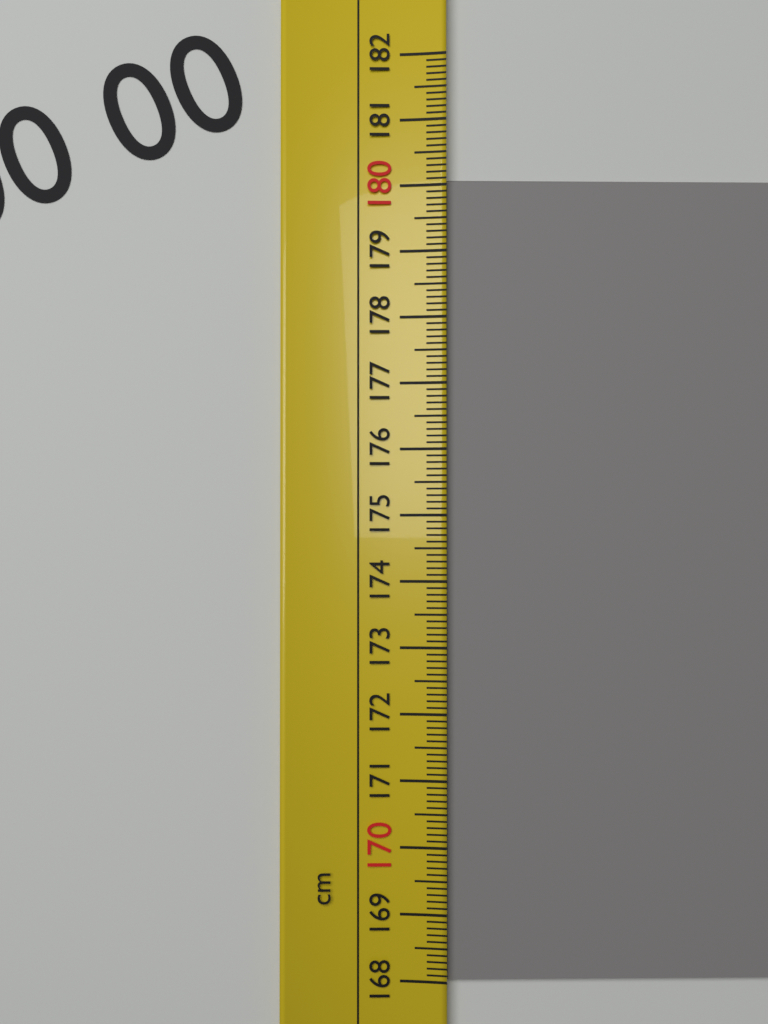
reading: 180.1 cm
